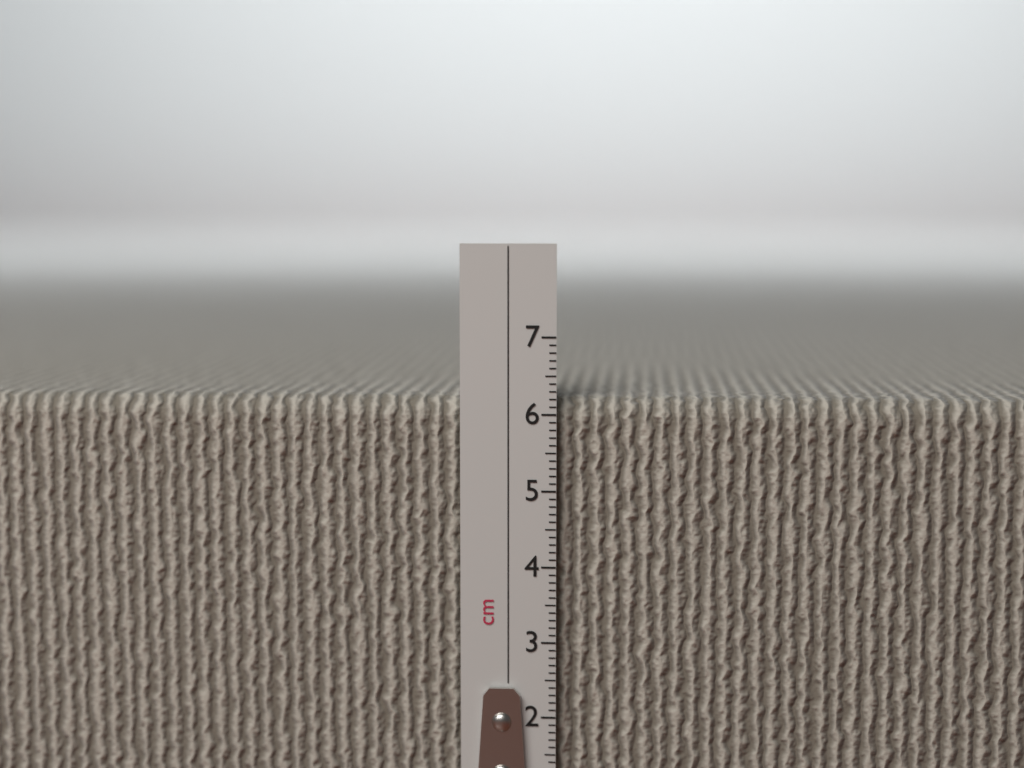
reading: 6.2 cm
